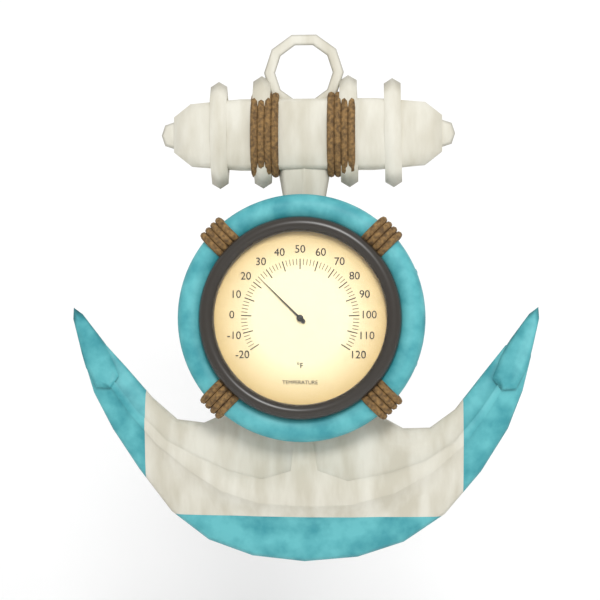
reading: 24 °F
